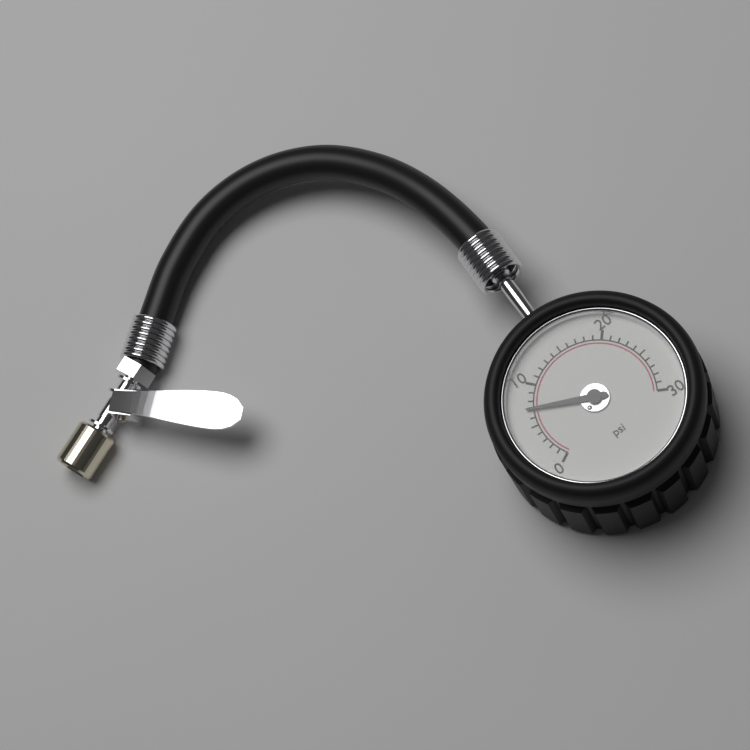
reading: 7 psi
